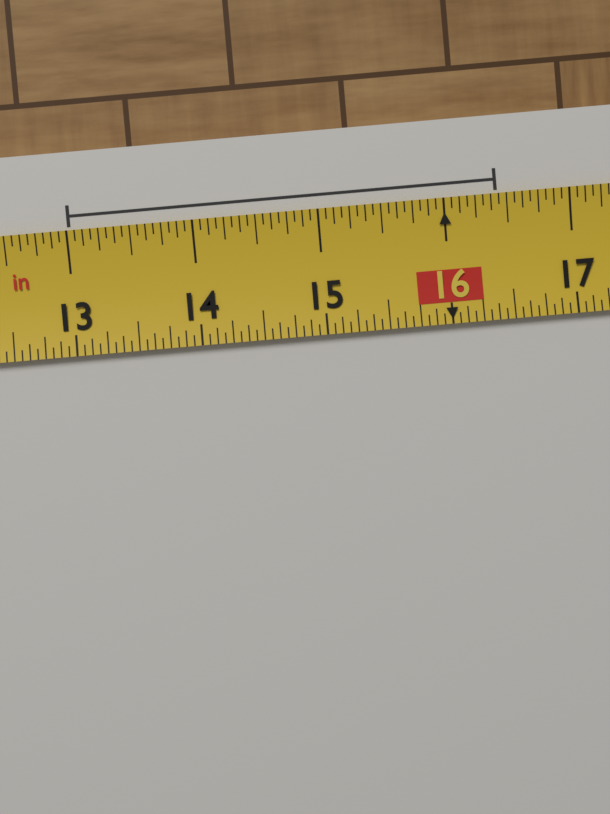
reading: 16.4375 in
